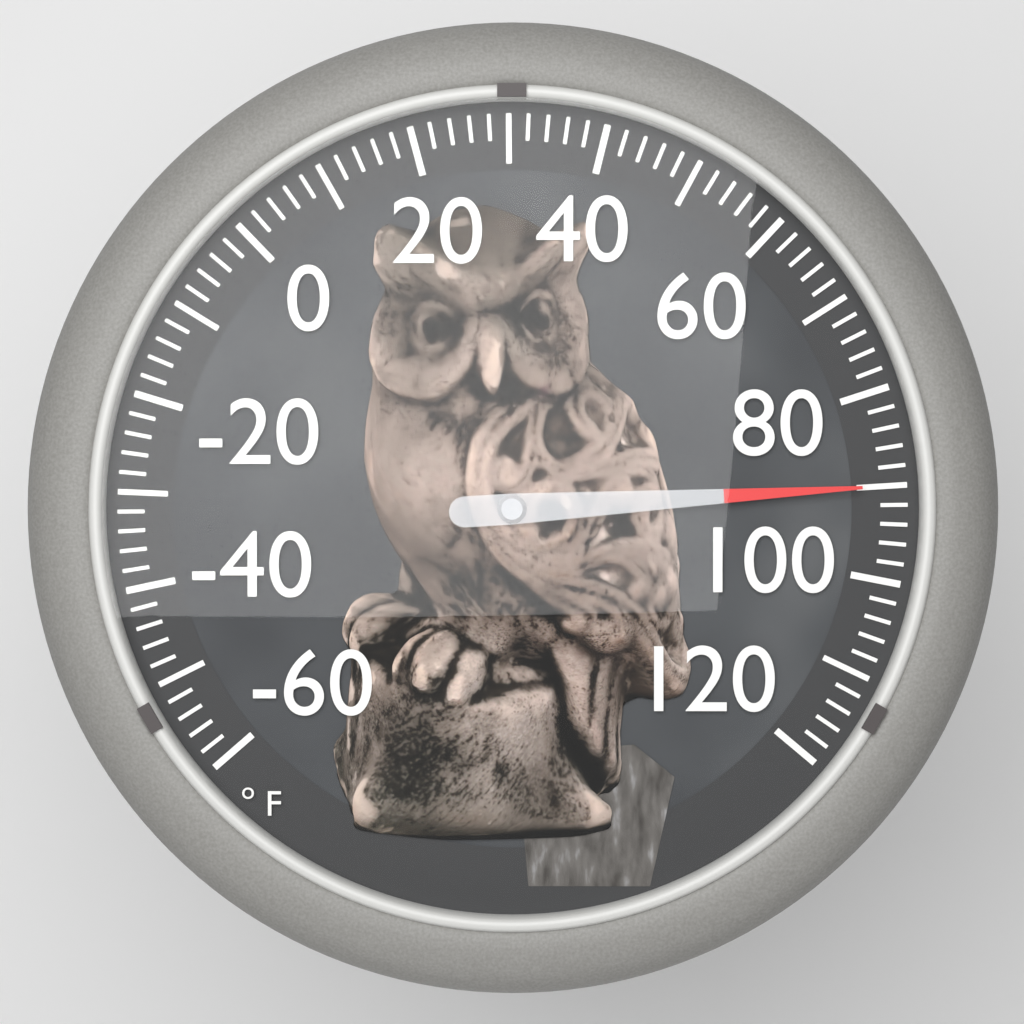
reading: 90 °F
